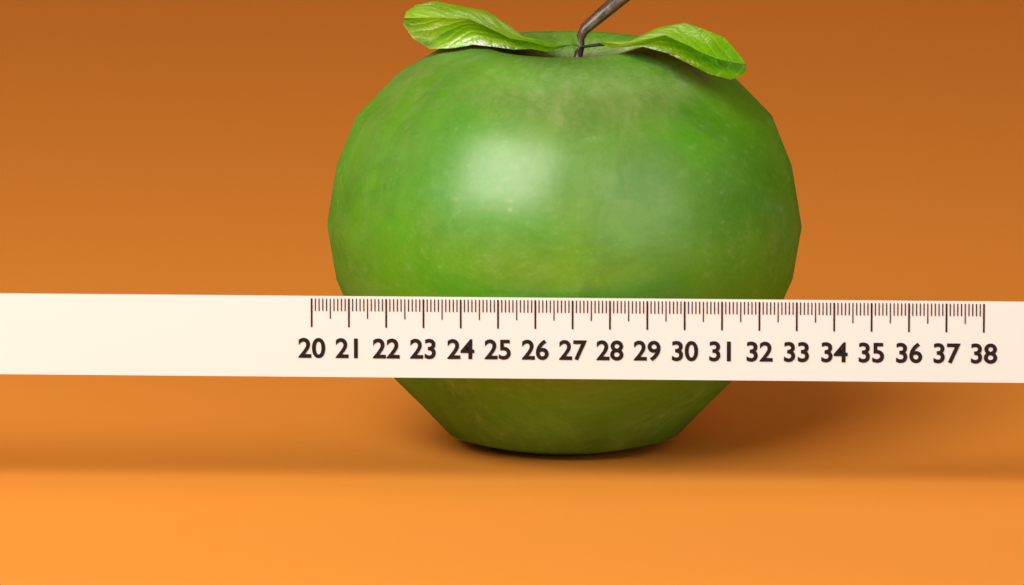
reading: 33.0 (no unit)
